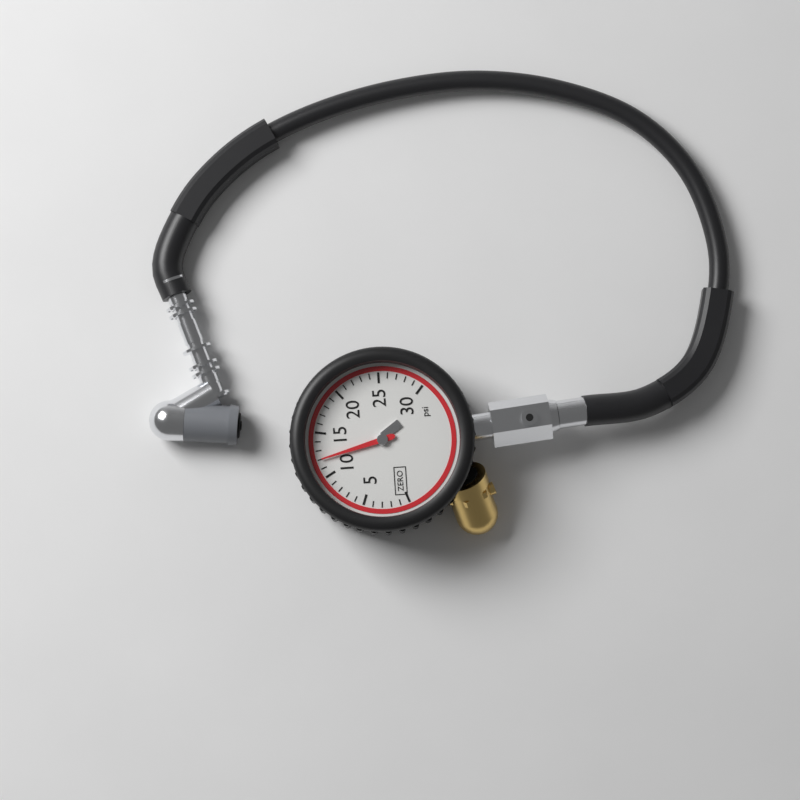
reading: 12 psi
